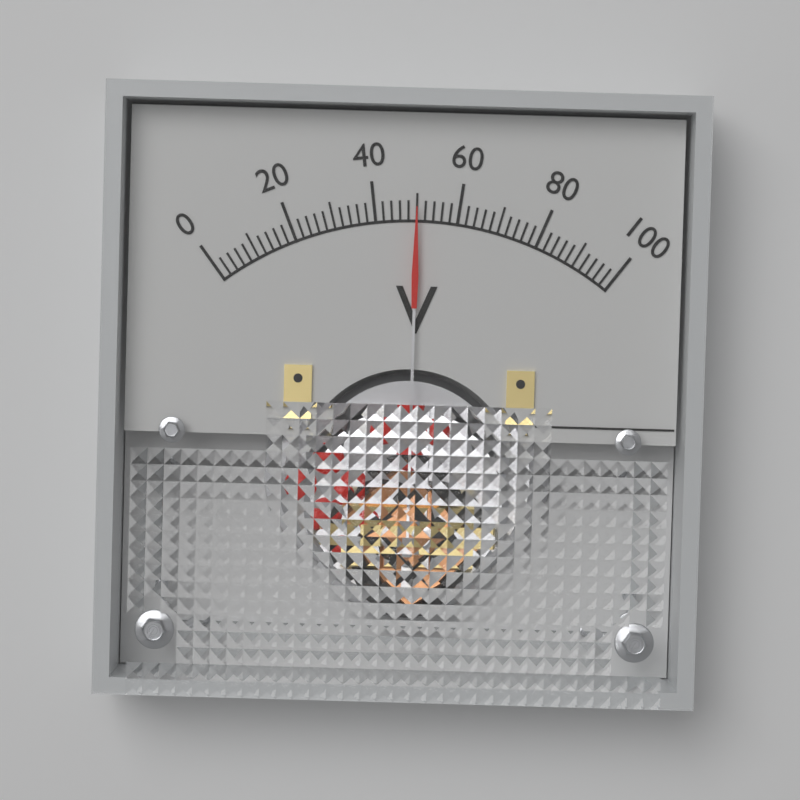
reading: 50 V
